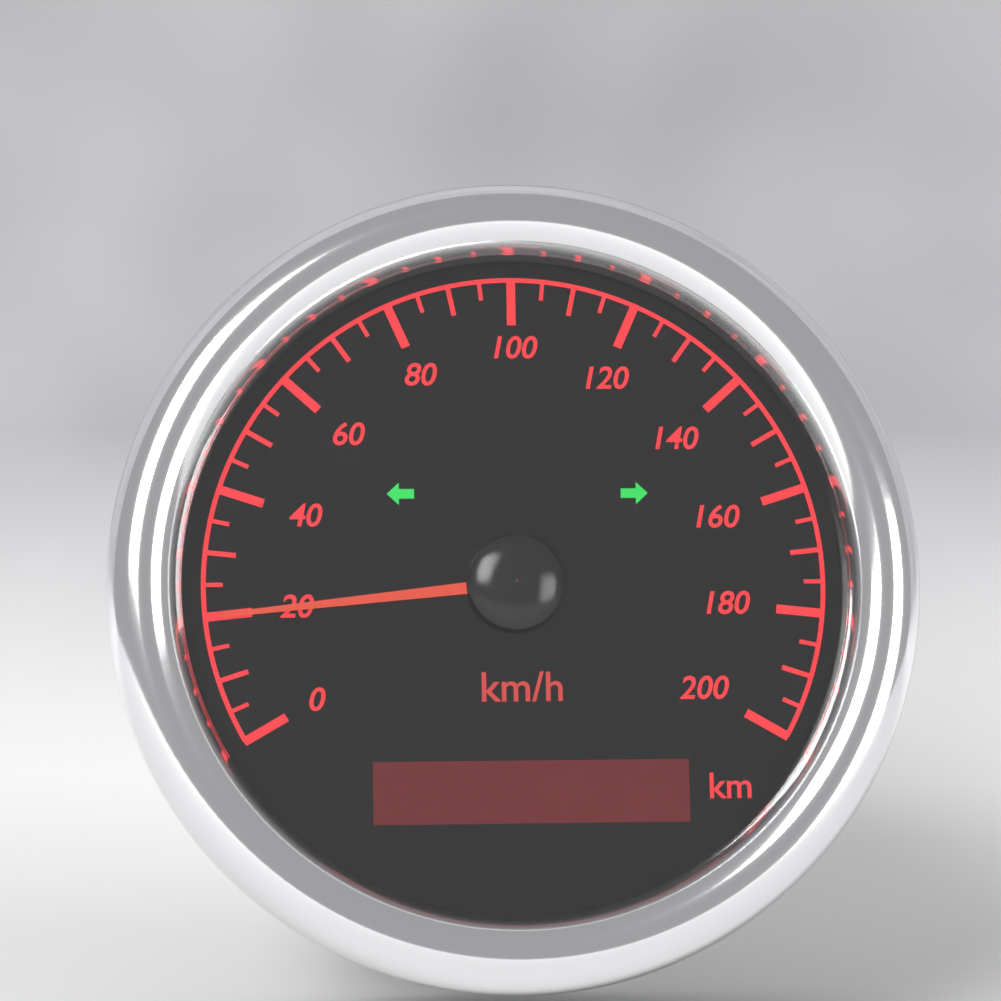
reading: 20 km/h
